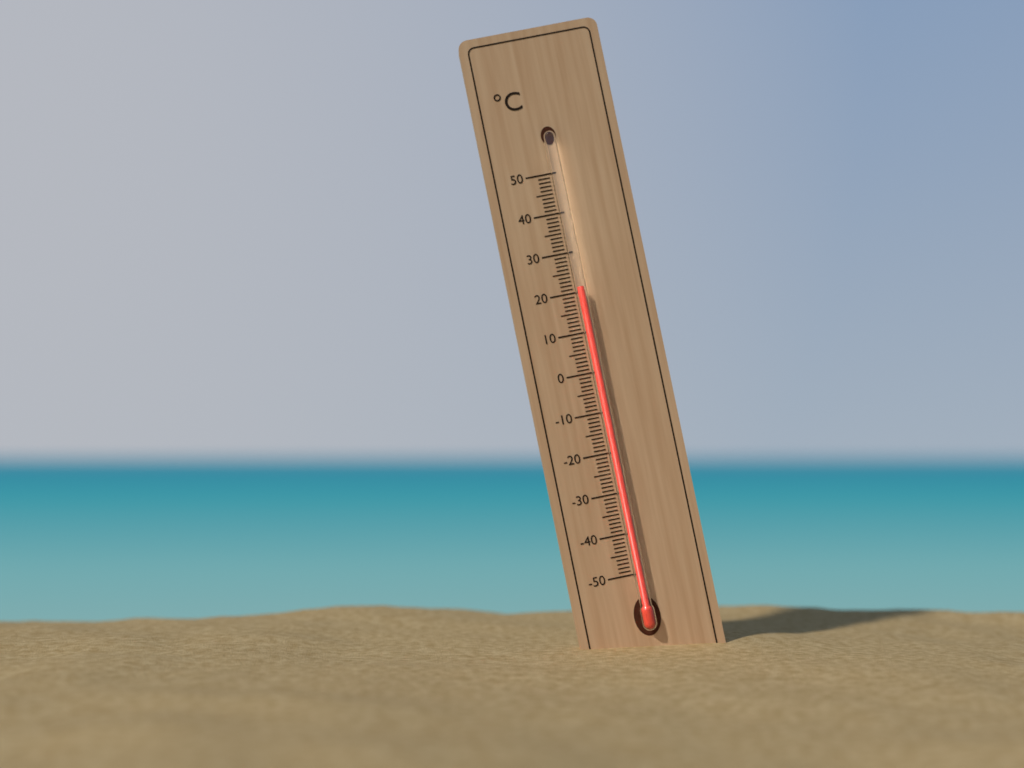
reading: 21 °C
